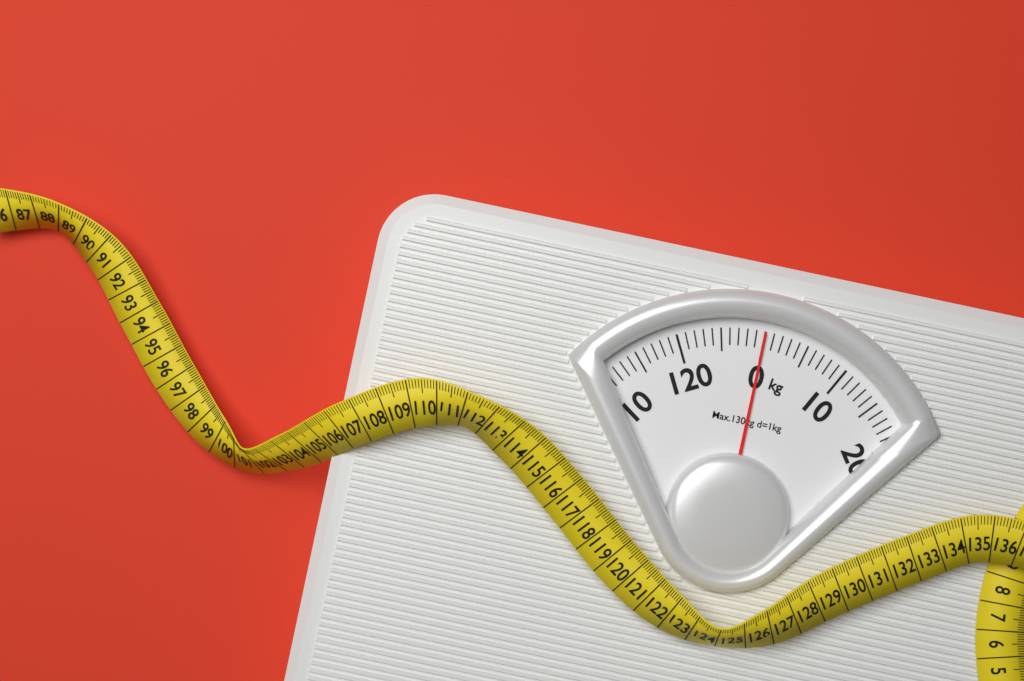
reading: 0 kg
